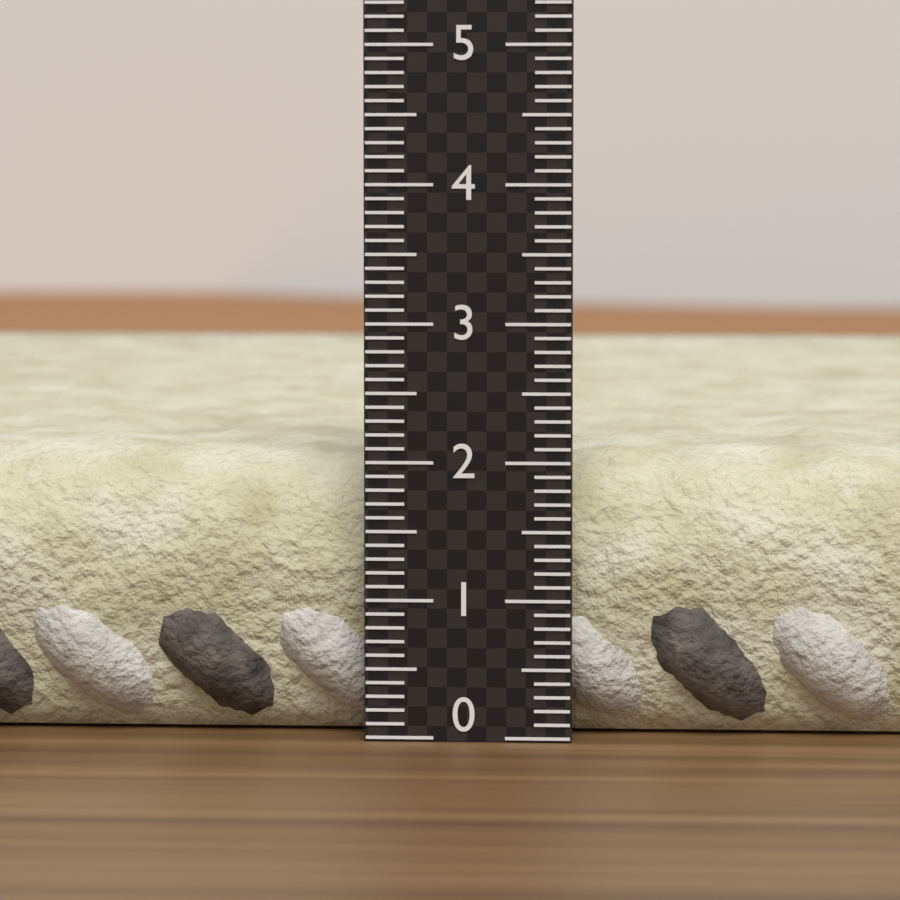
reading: 2.1 (no unit)
